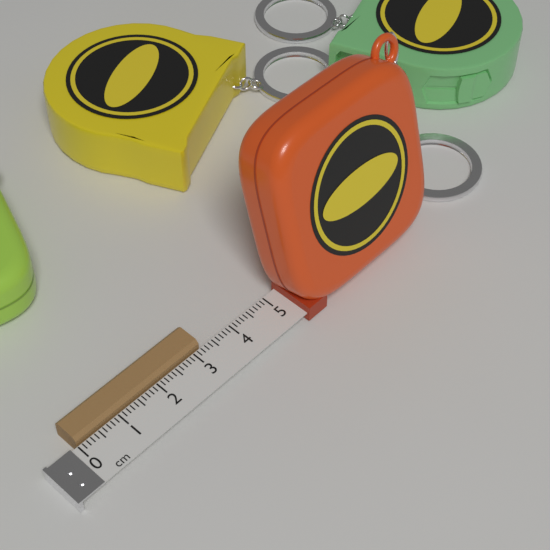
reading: 3.2 cm
